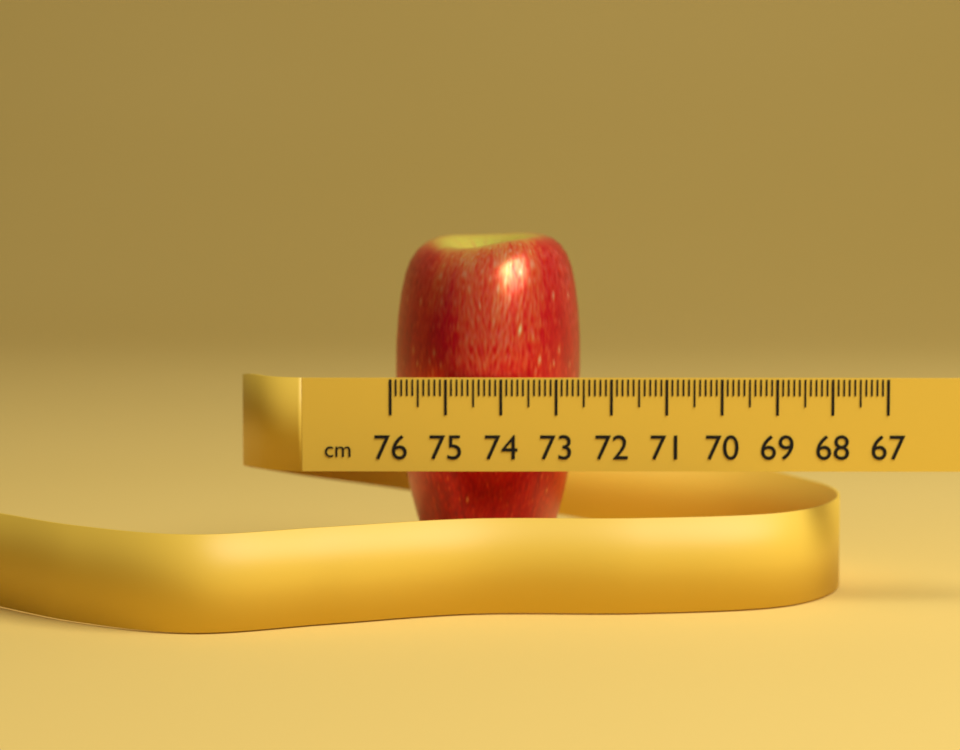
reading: 72.5 cm
